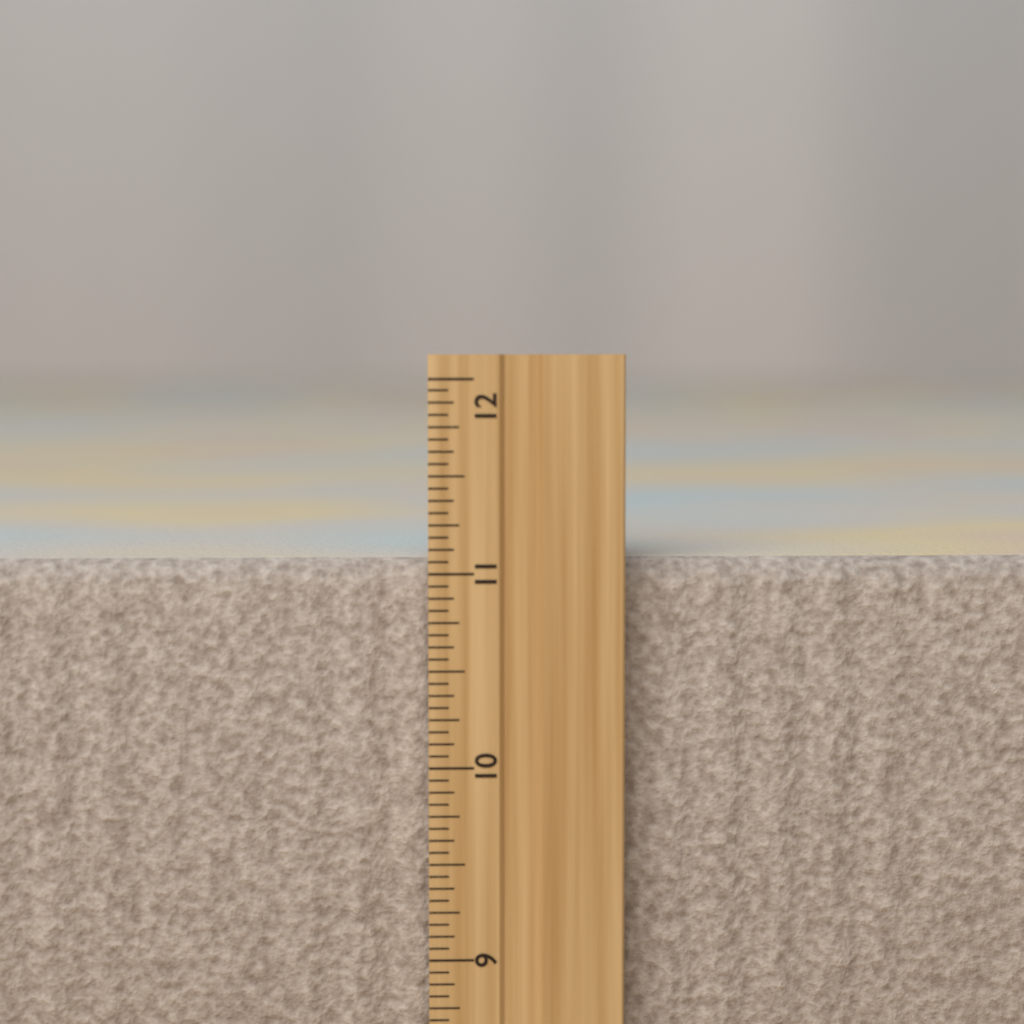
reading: 11.0625 inch
